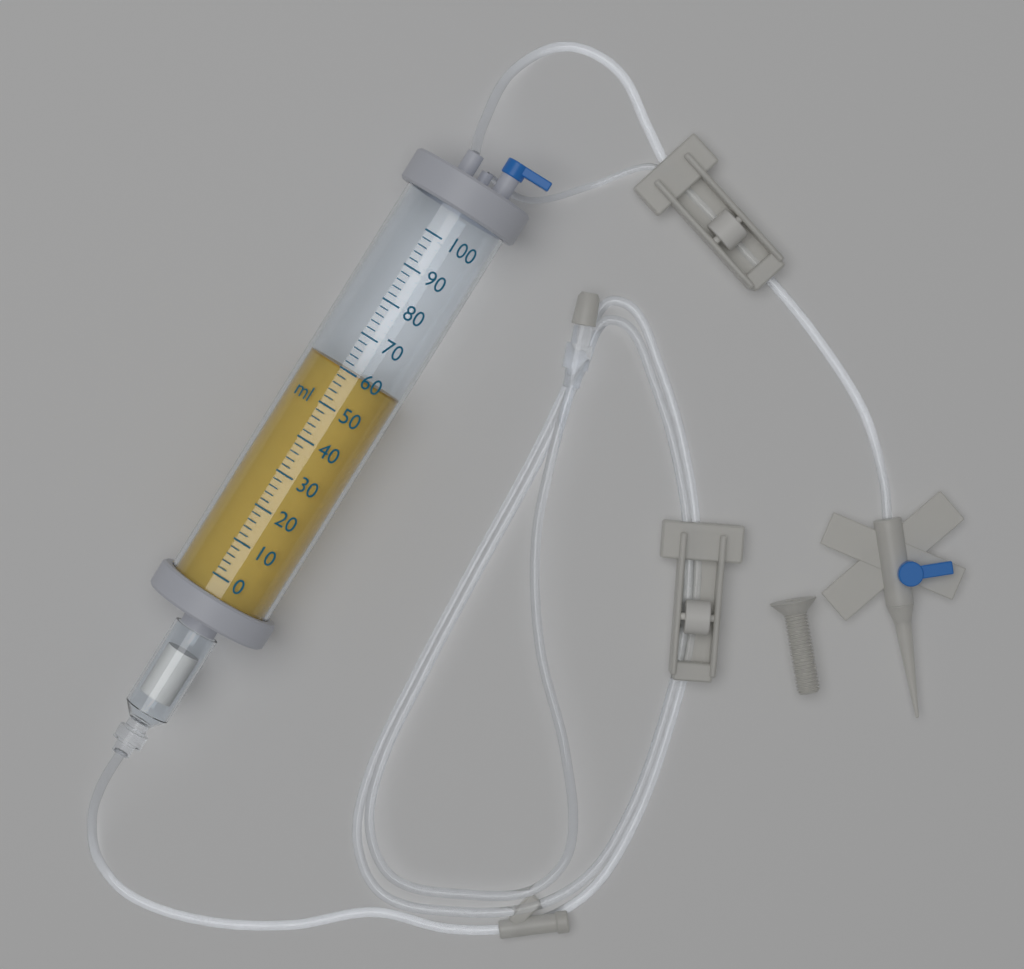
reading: 60 ml
